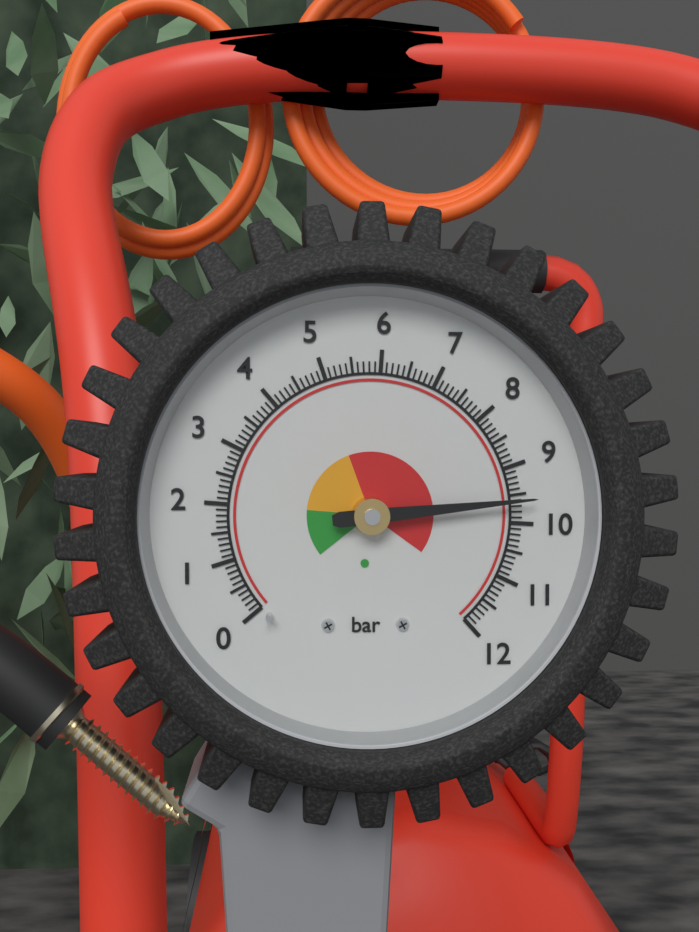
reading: 9.6 bar
